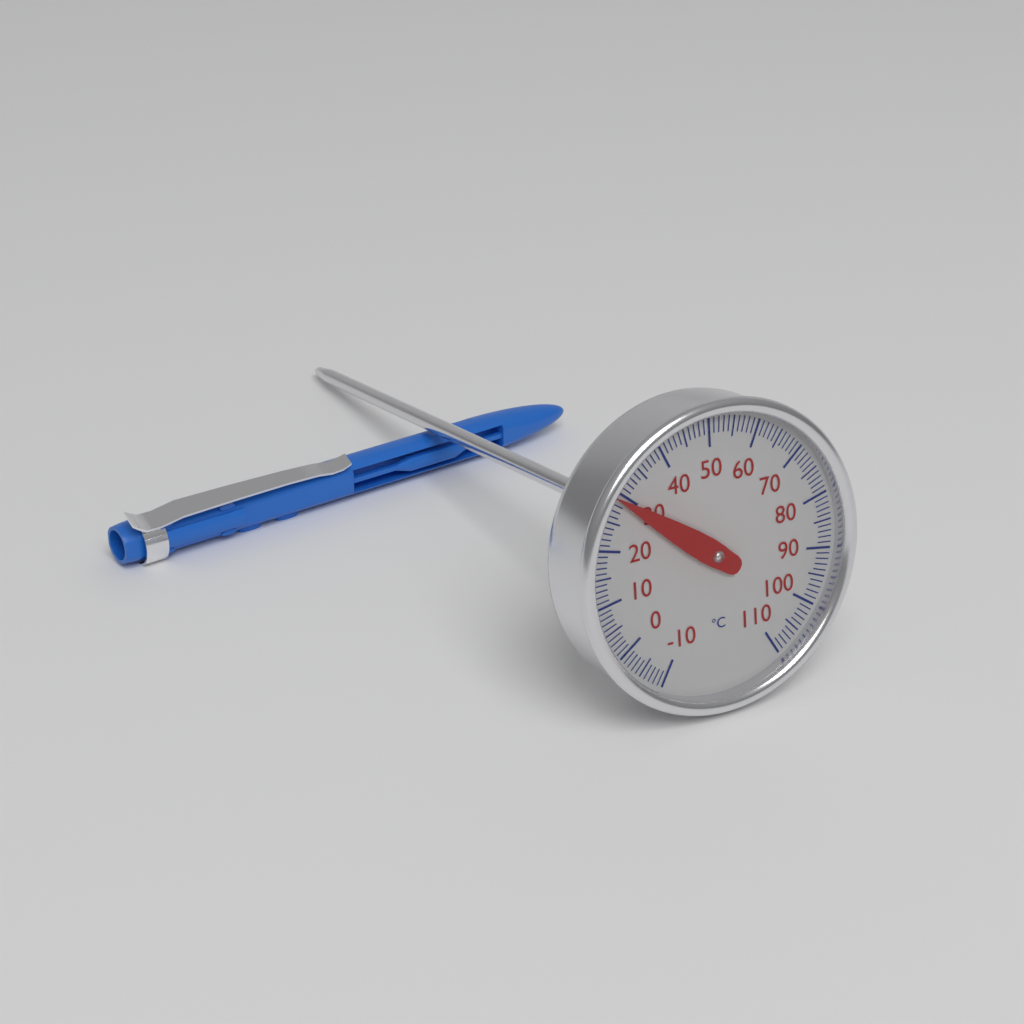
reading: 29 °C
